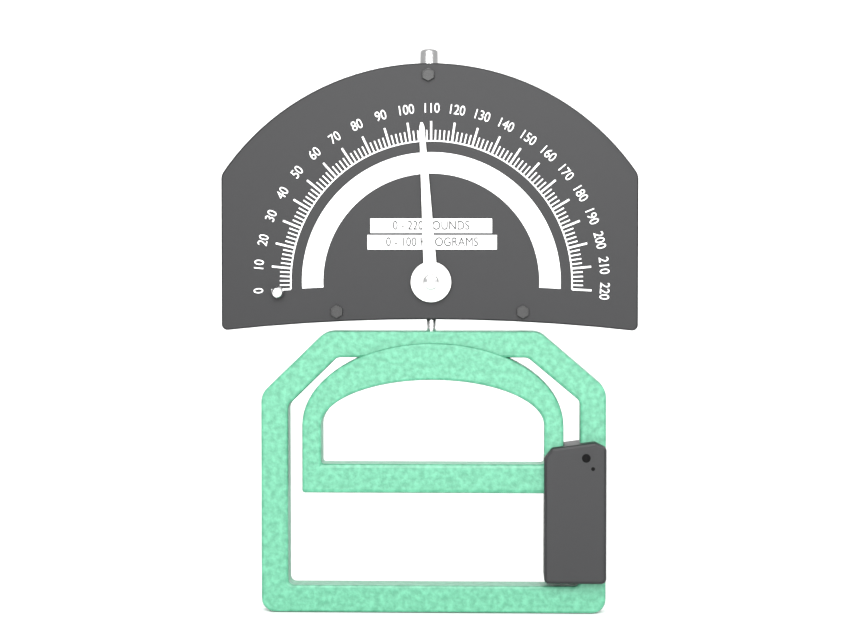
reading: 106 lb
